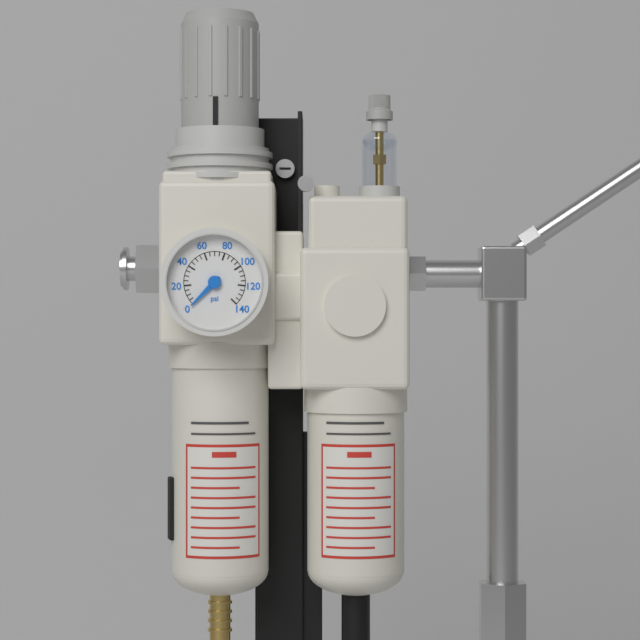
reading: 0 psi
